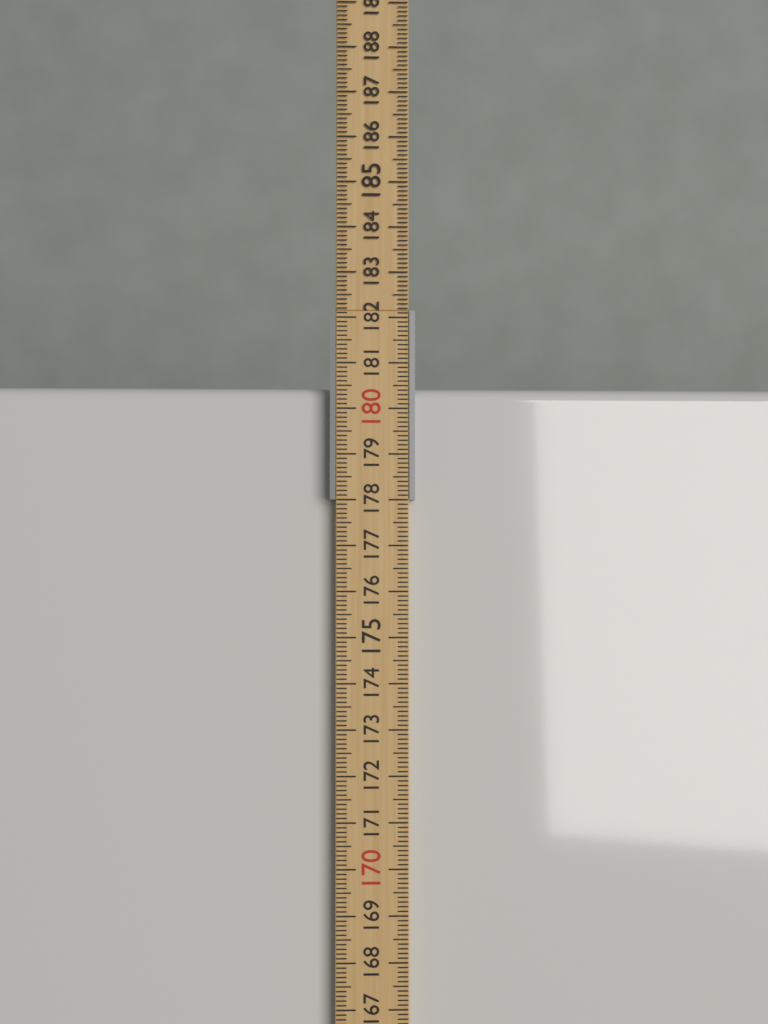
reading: 180.5 cm
